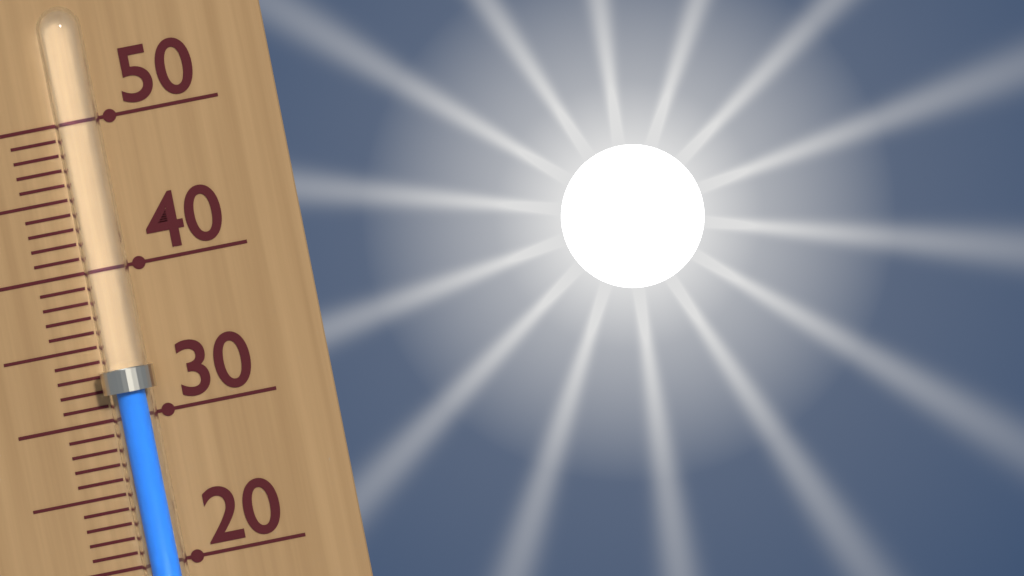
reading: 32 (no unit)
